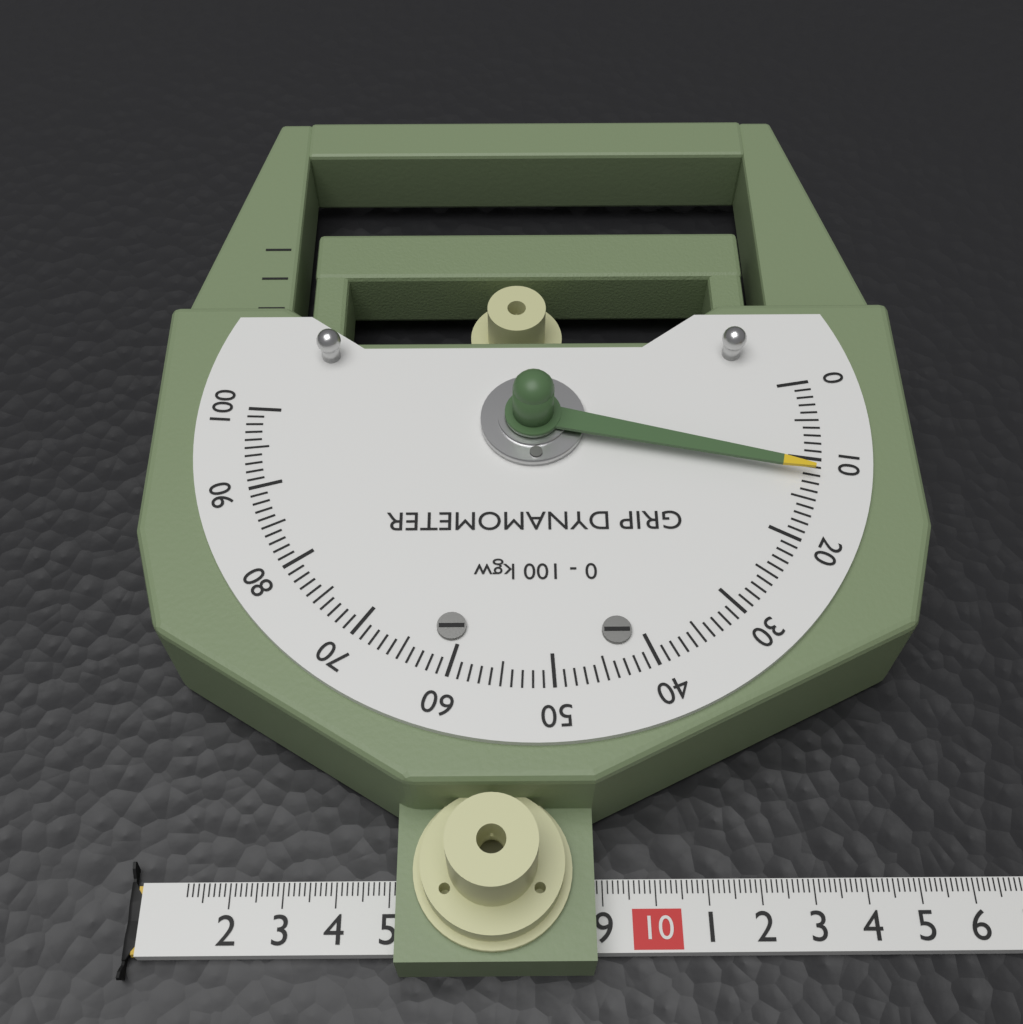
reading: 12 kgw
